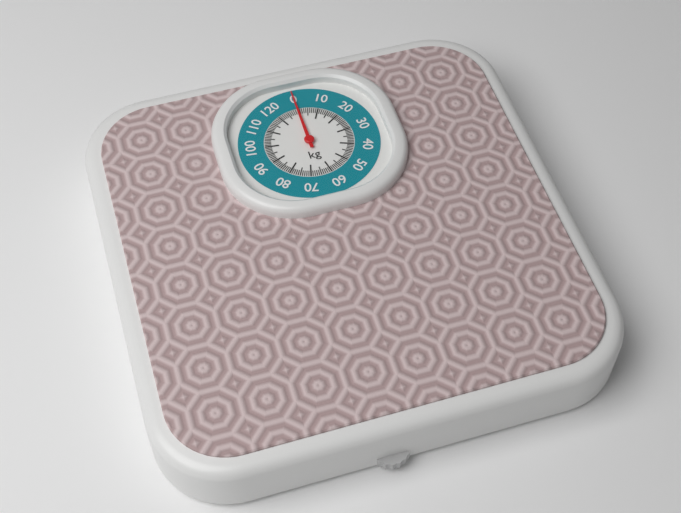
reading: 0 kg
